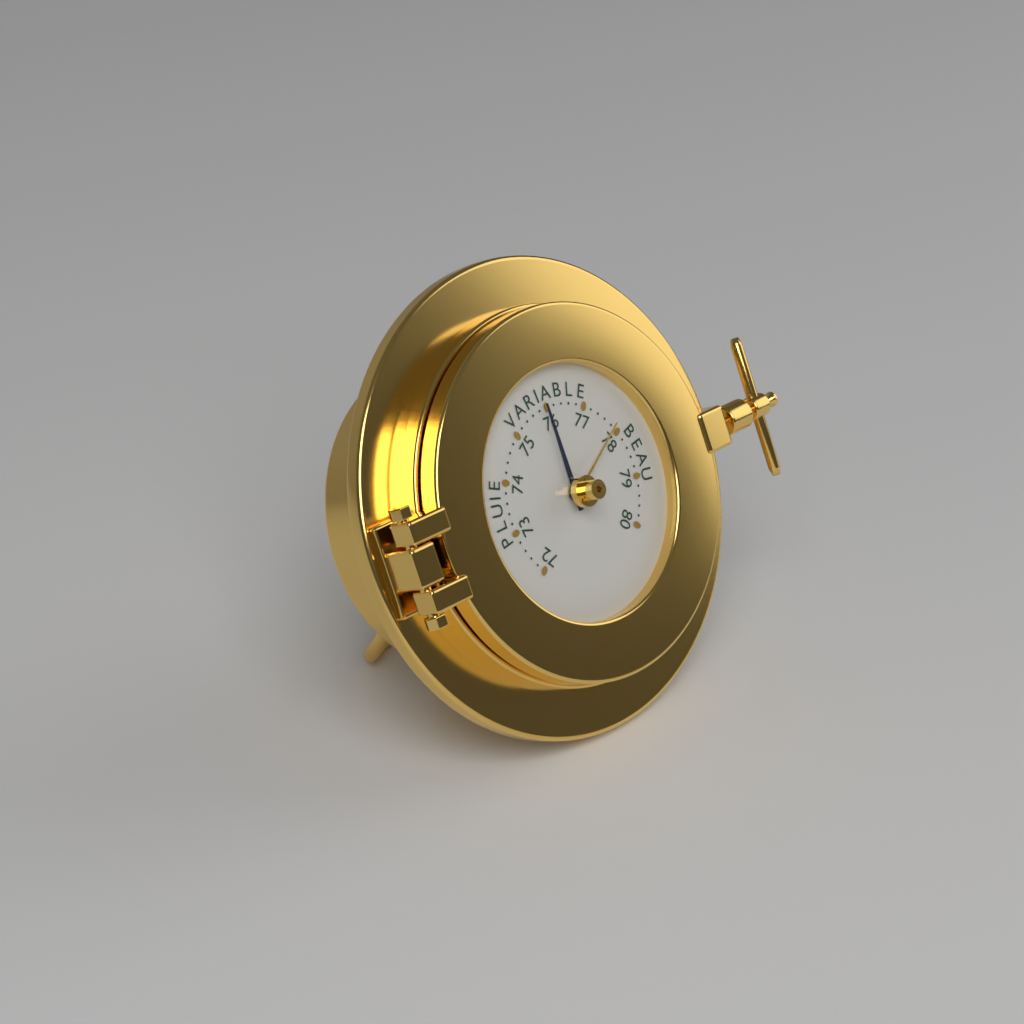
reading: 76.0 (no unit)
